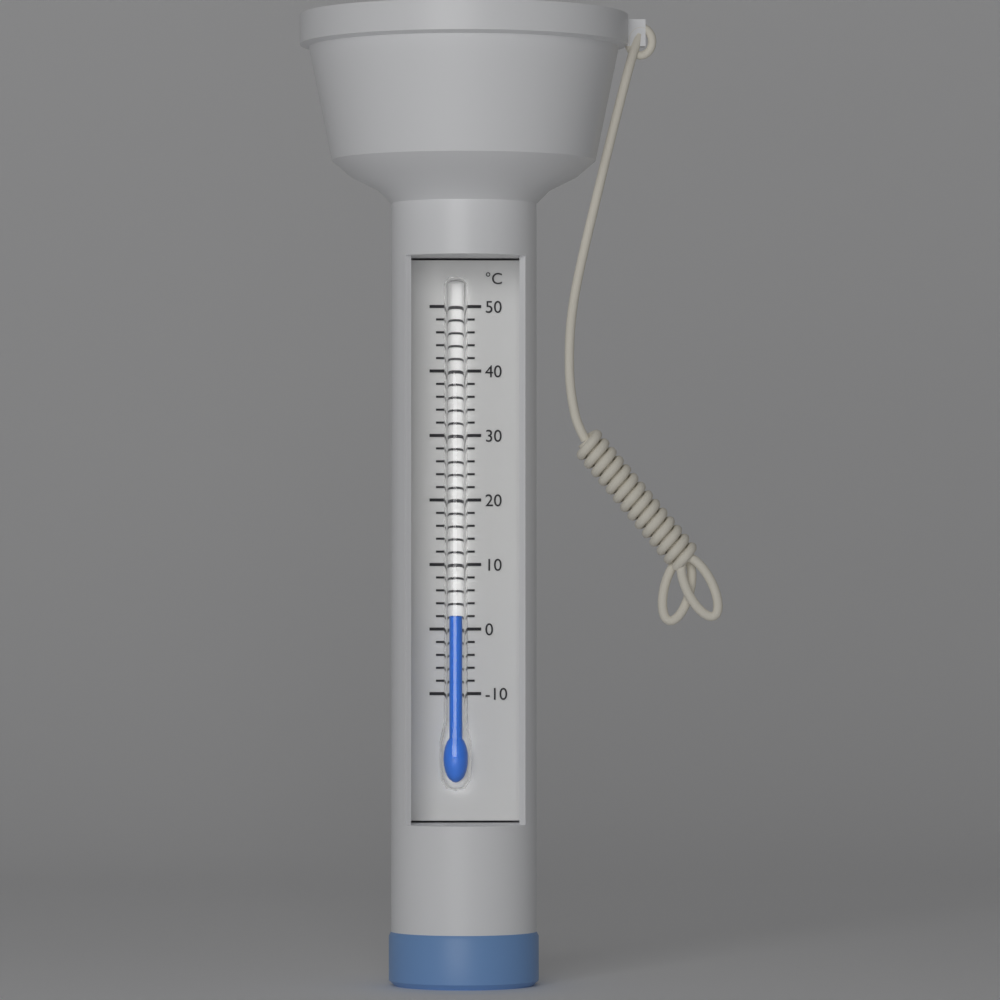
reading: 2 °C
